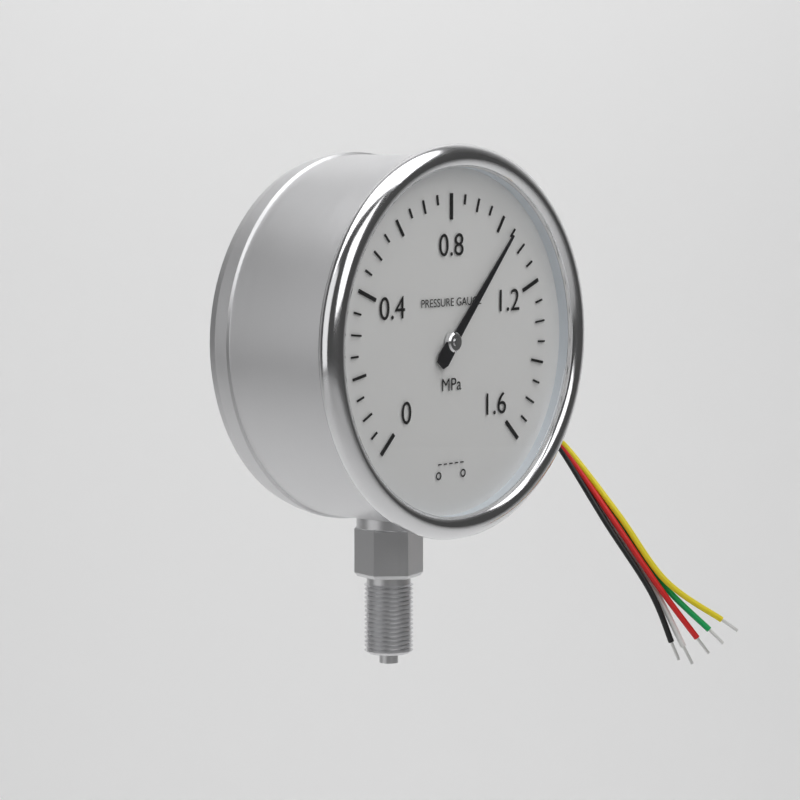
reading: 1.05 MPa
